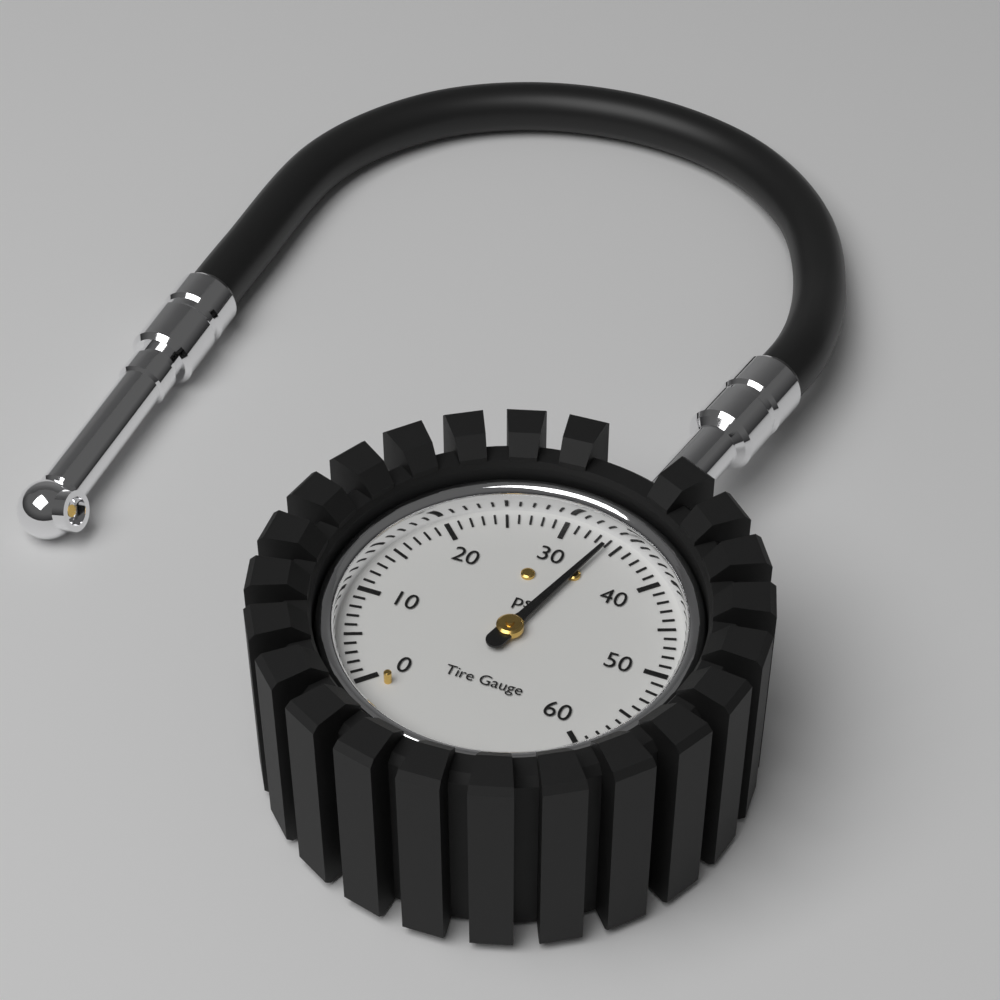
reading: 34 psi
